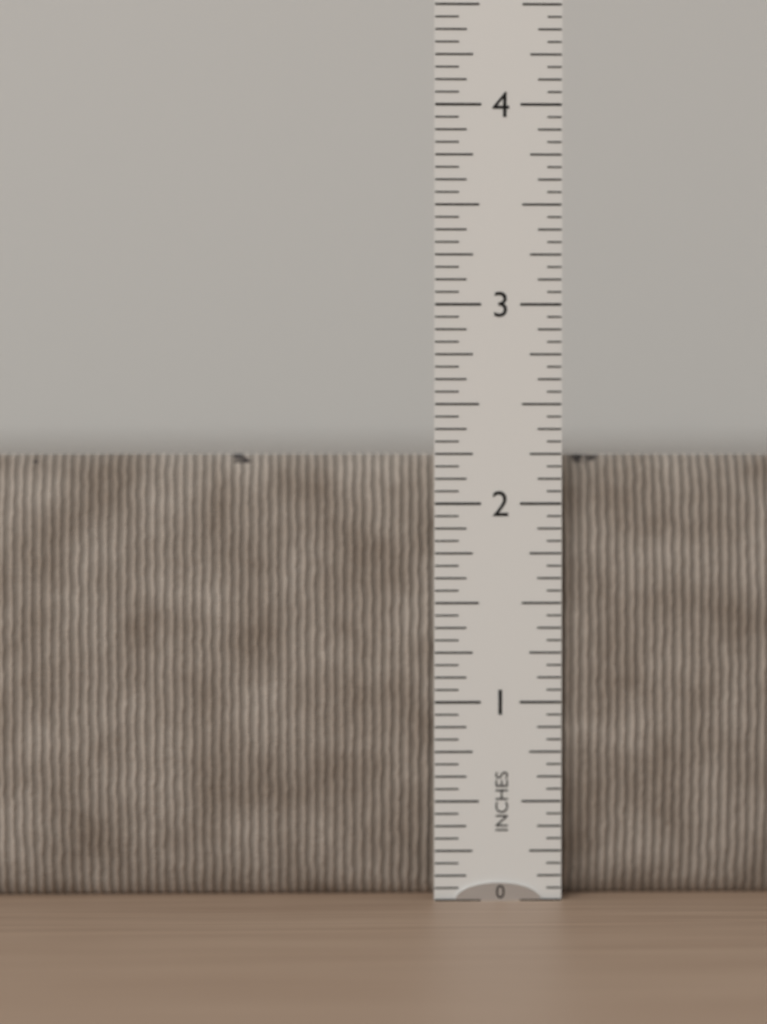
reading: 2.2500 in
